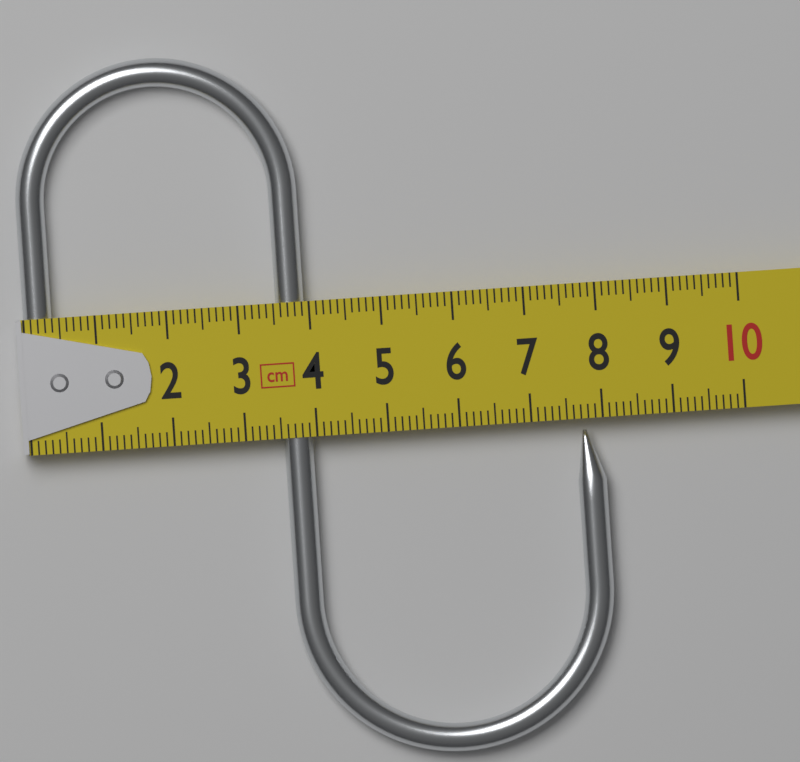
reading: 8.0 cm
